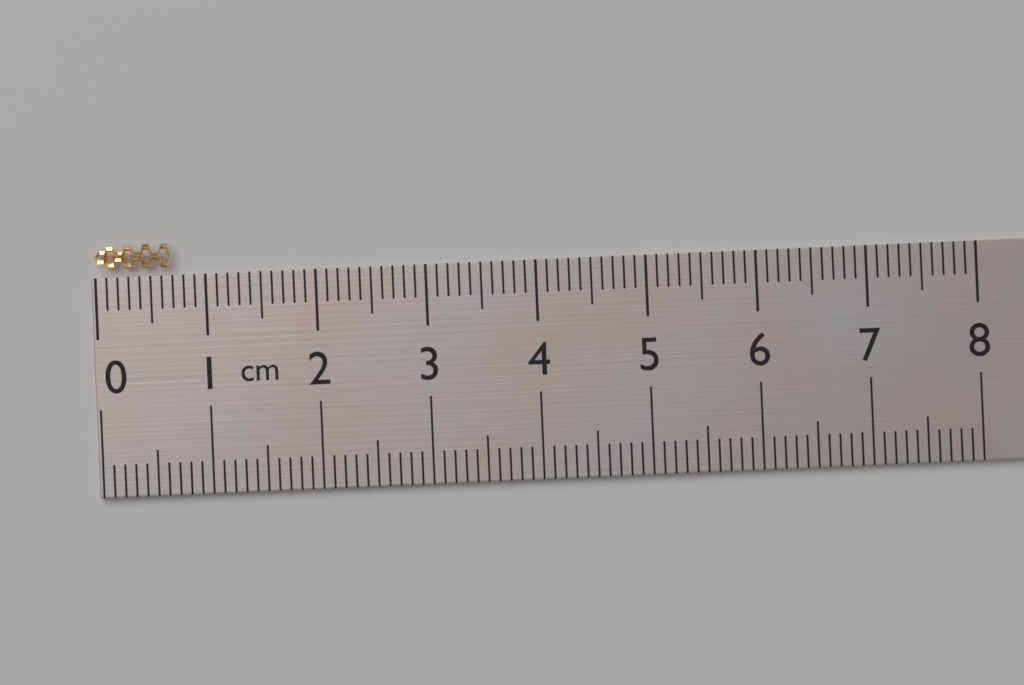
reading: 0.7 cm
